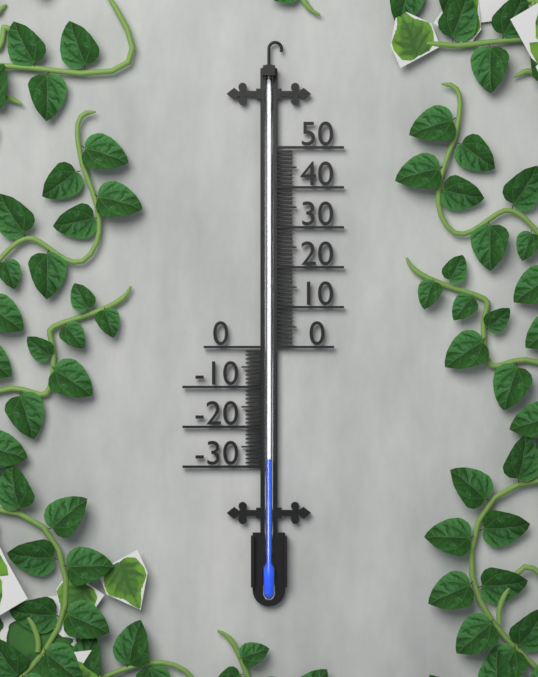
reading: -28 (no unit)
